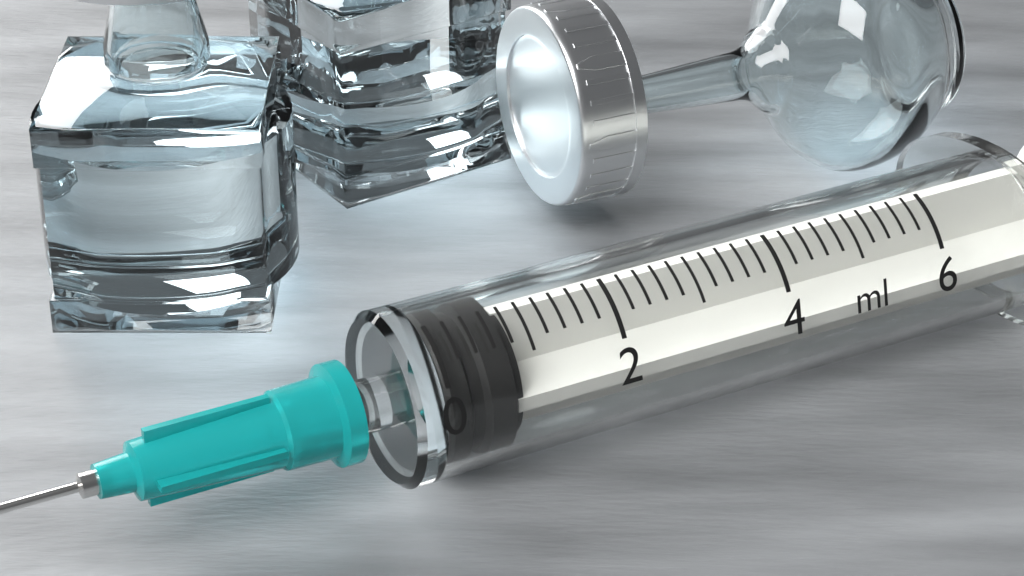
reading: 0.0 ml
